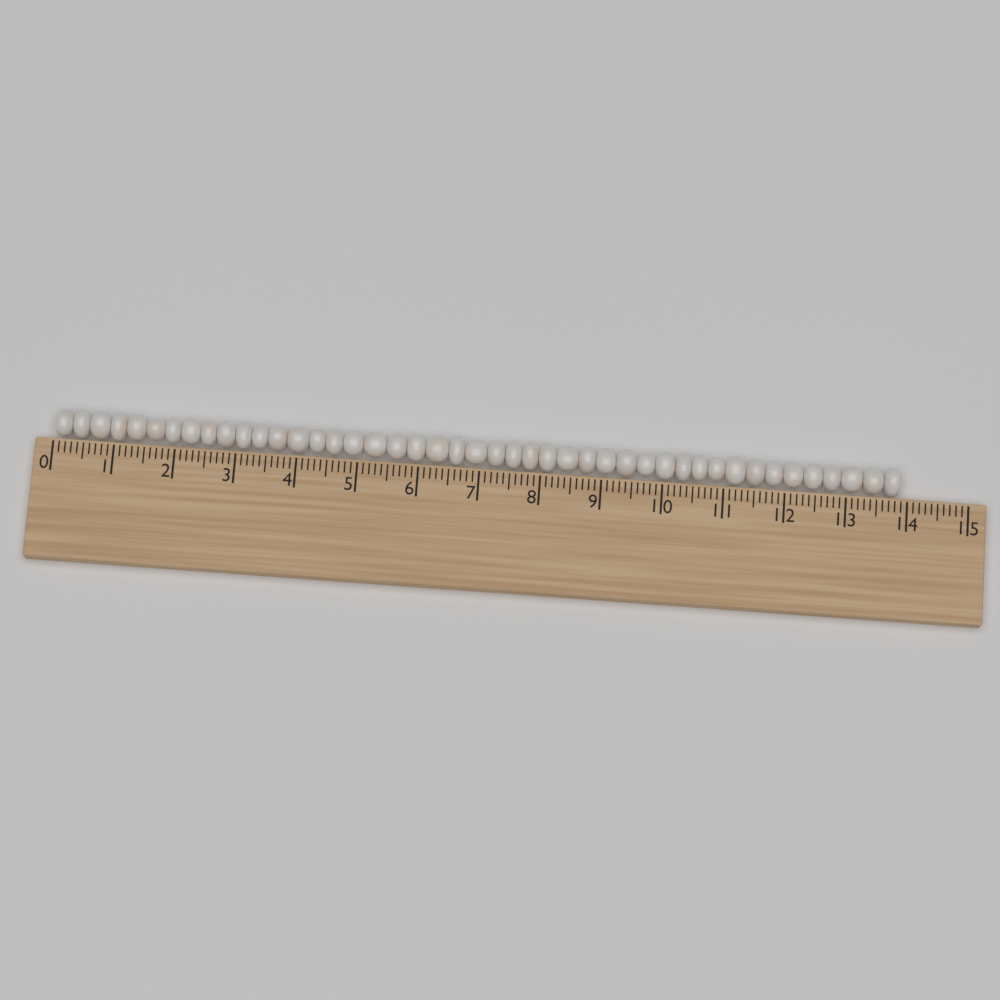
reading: 13.9 (no unit)
